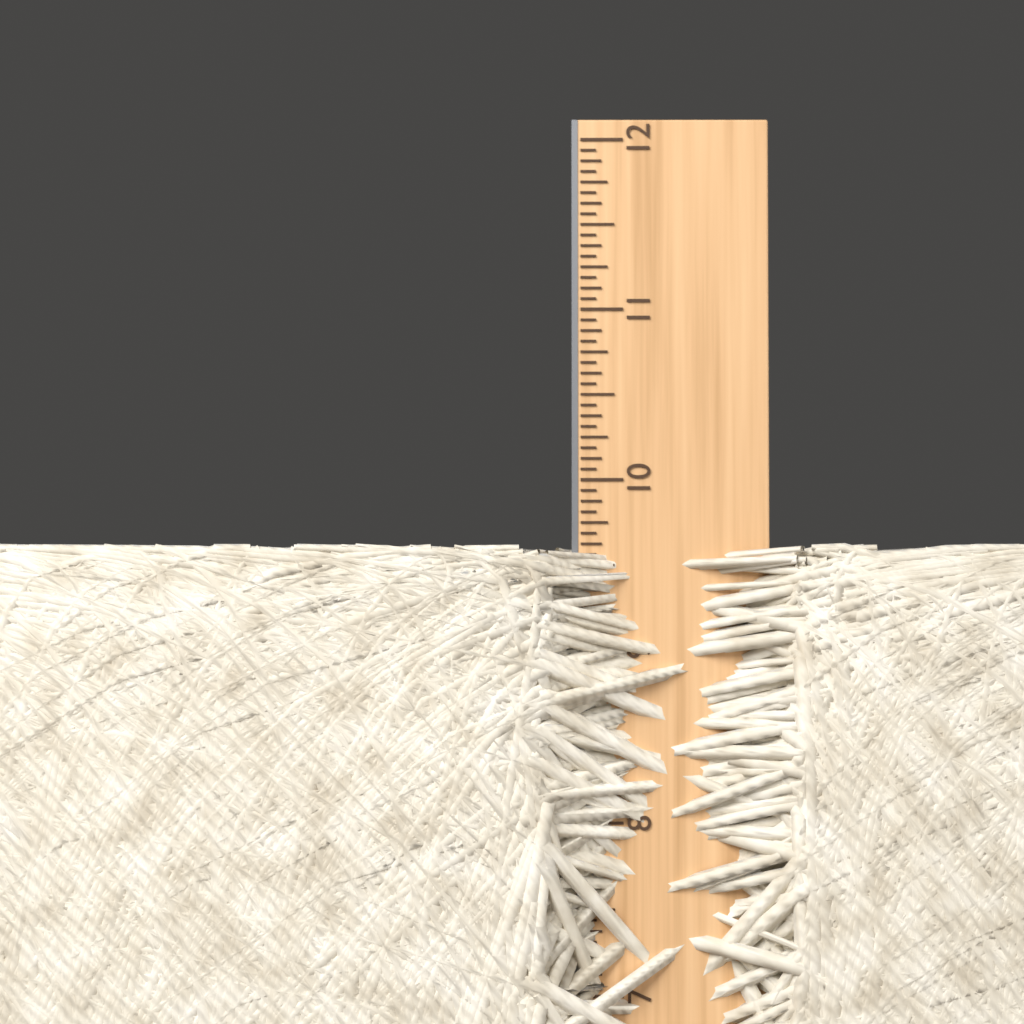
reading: 9.6250 in
